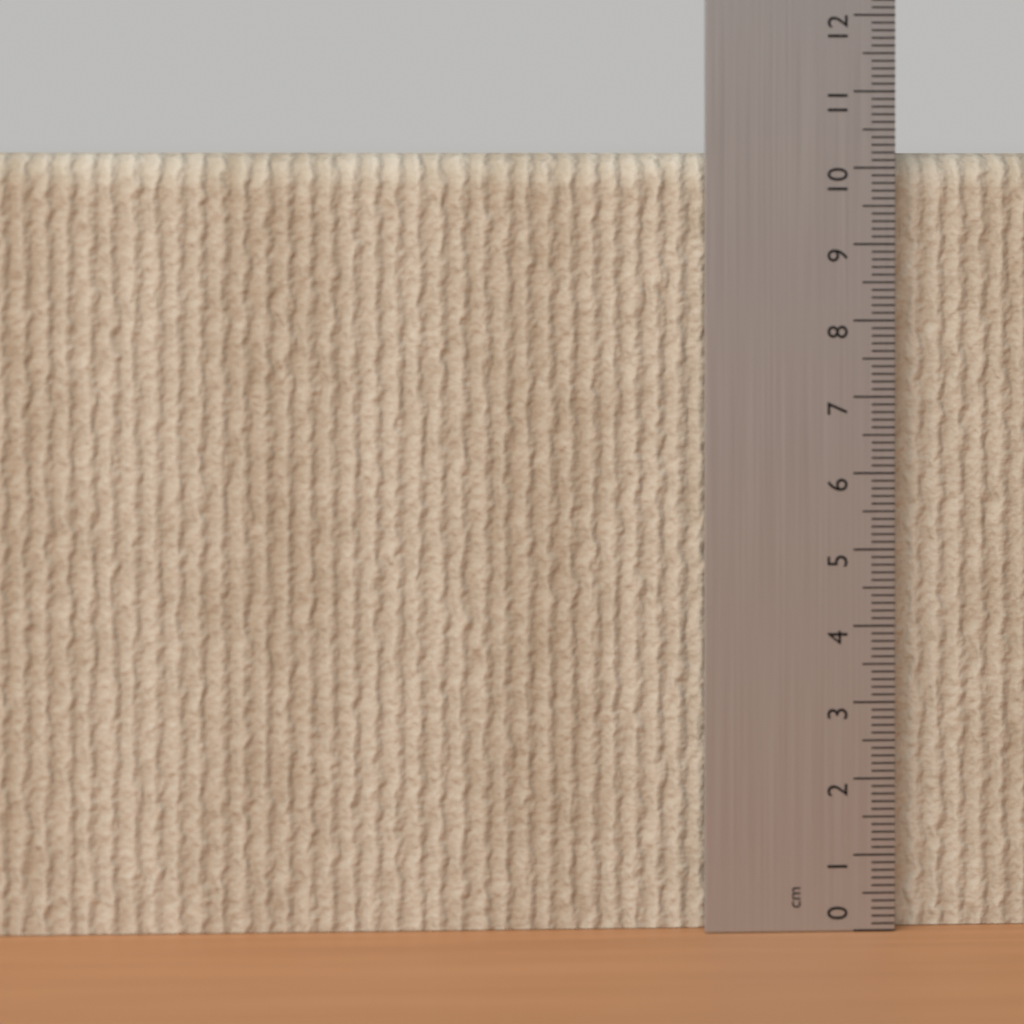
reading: 10.2 cm
